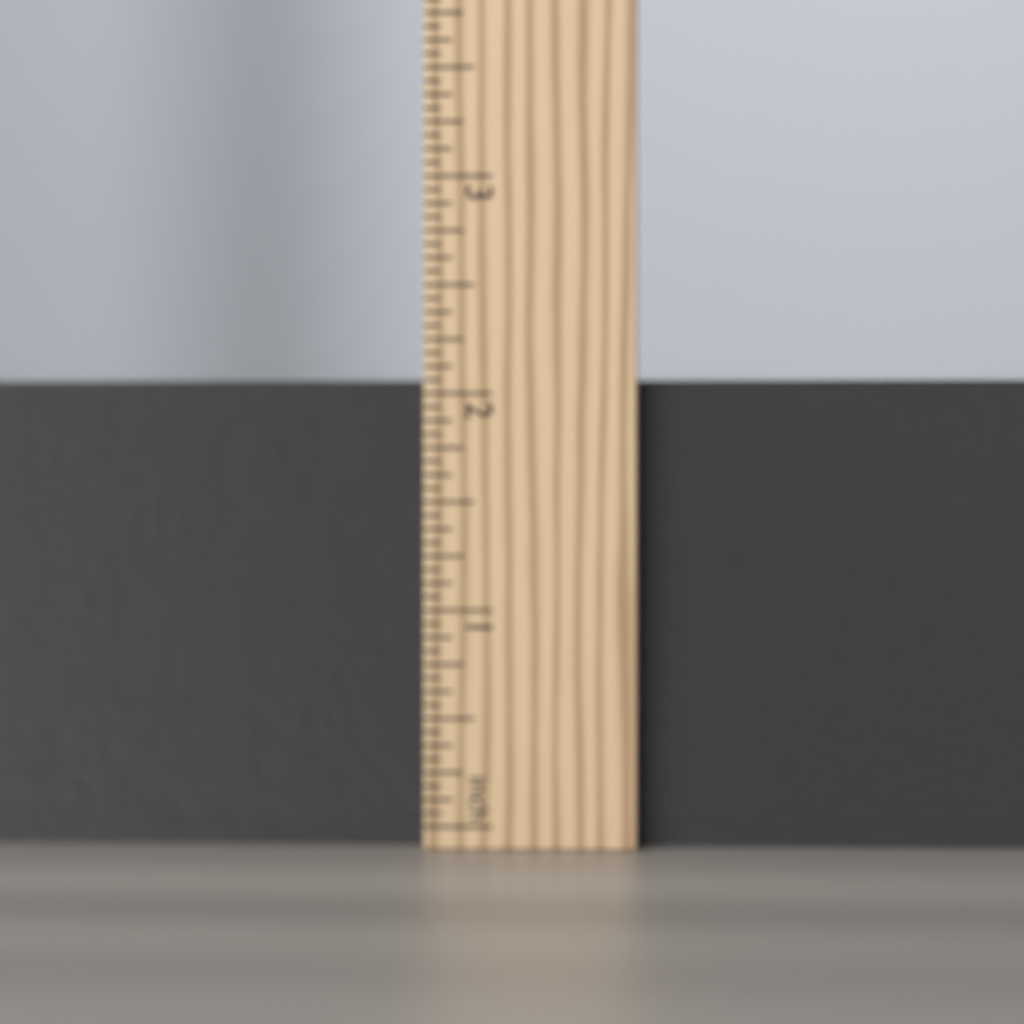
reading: 2.0625 in
